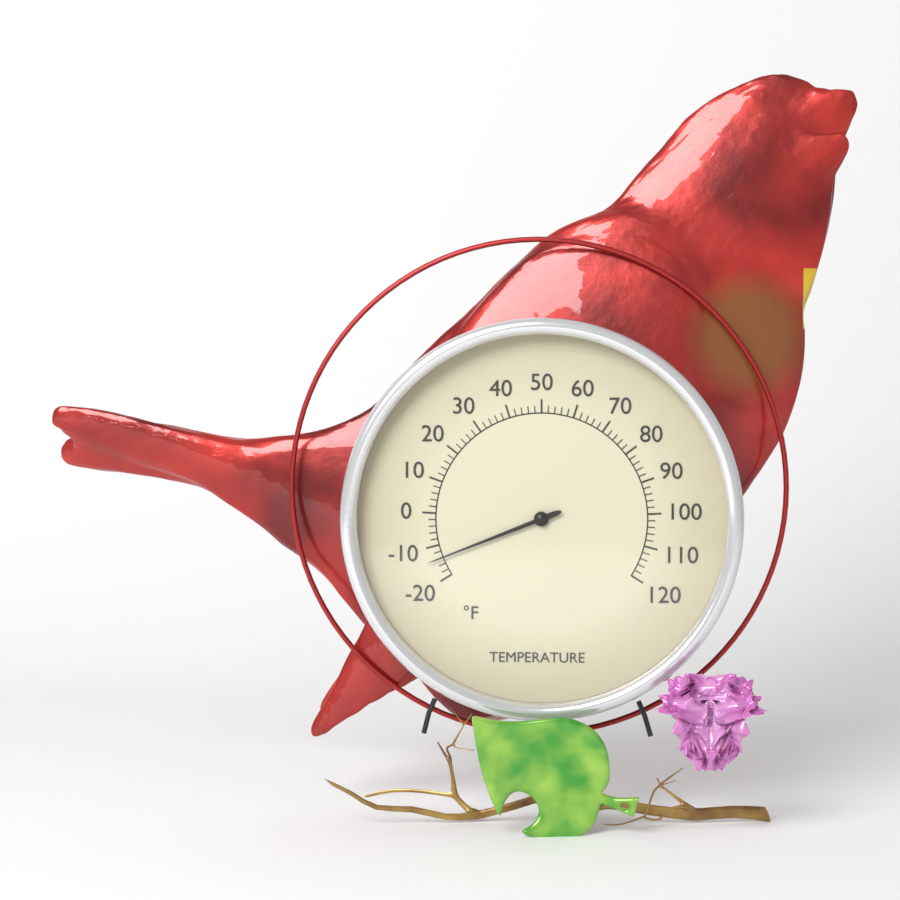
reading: -14 °F
